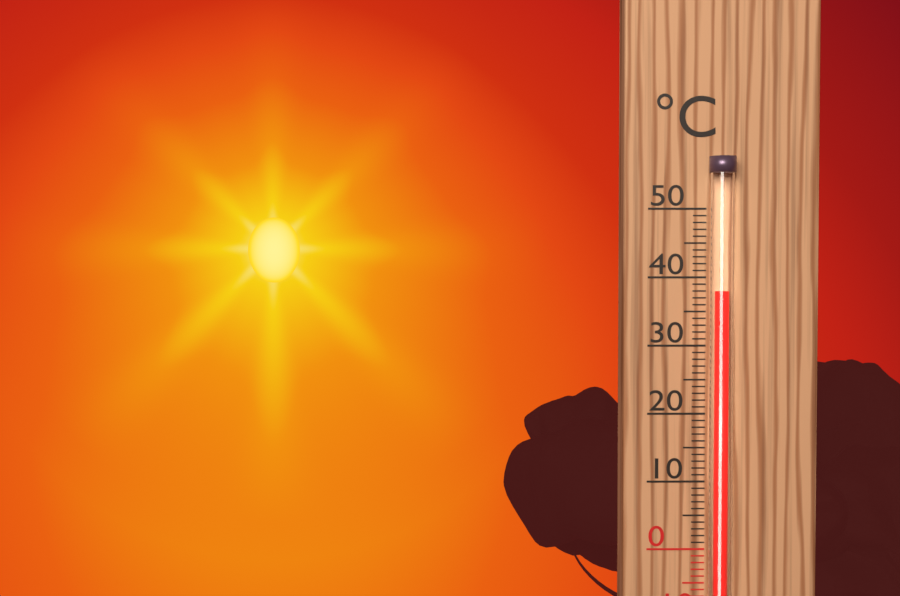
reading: 38 °C
